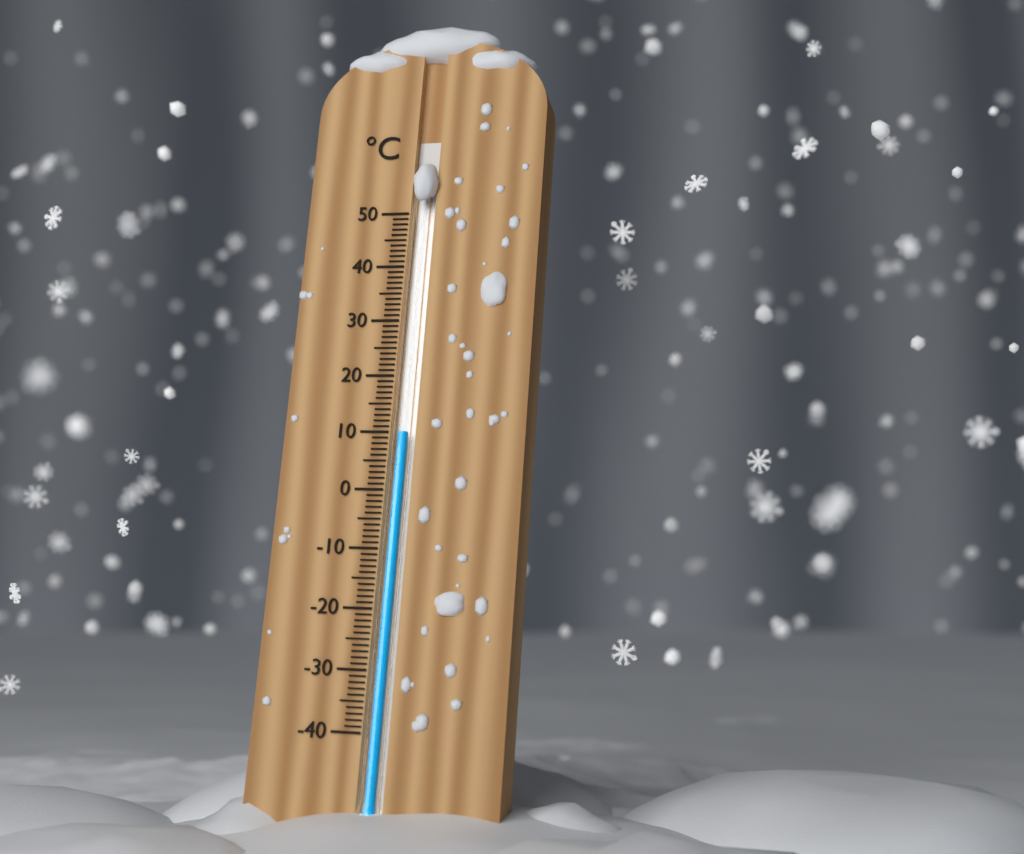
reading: 10 °C
